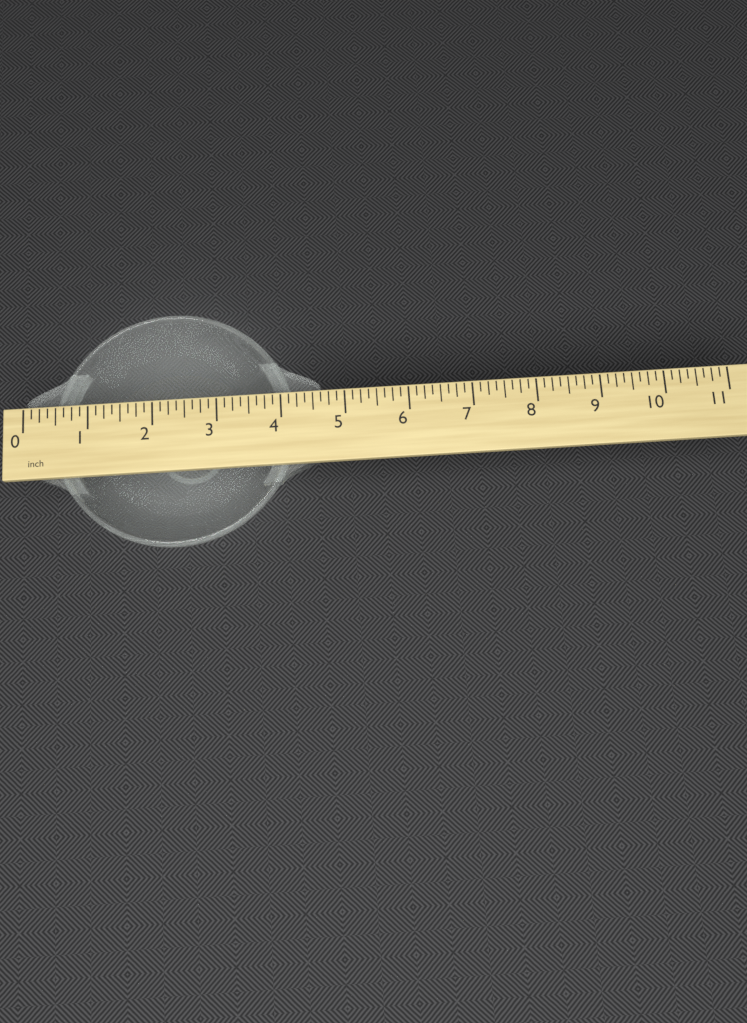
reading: 4.625 inch
